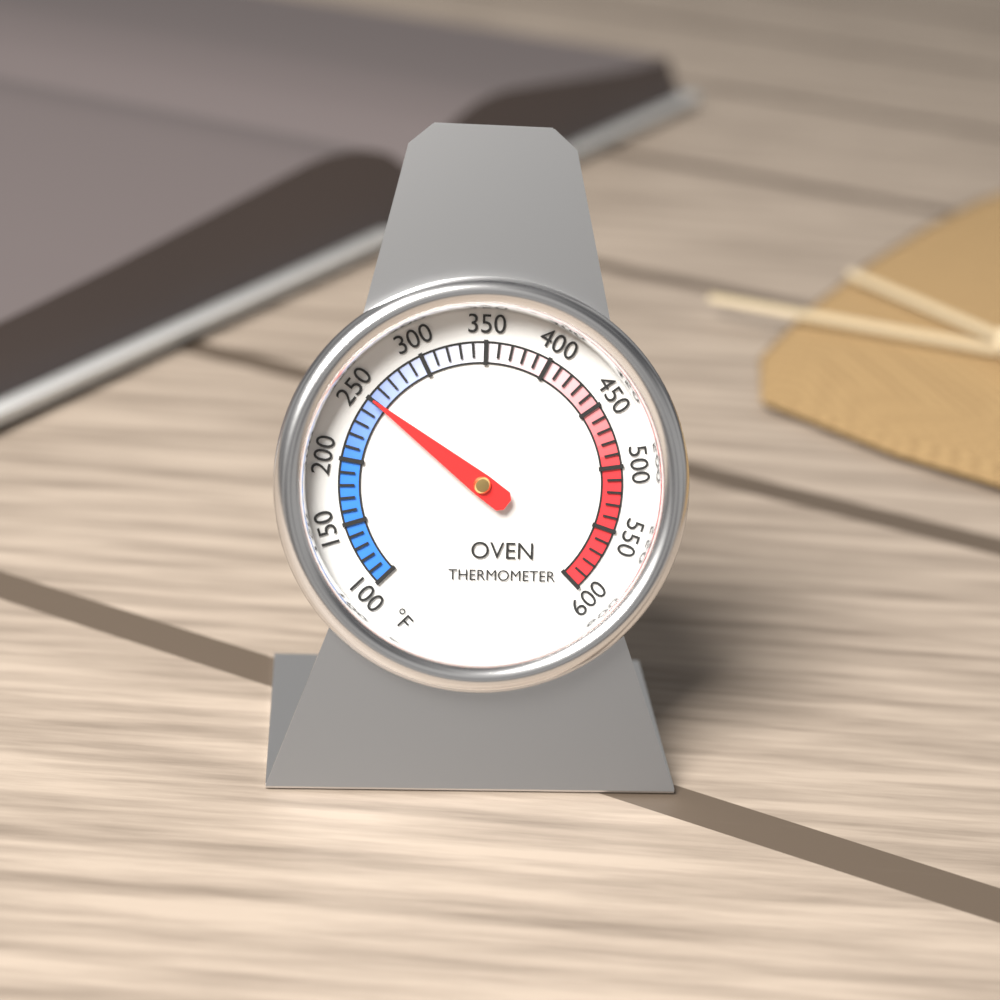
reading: 250 °F
